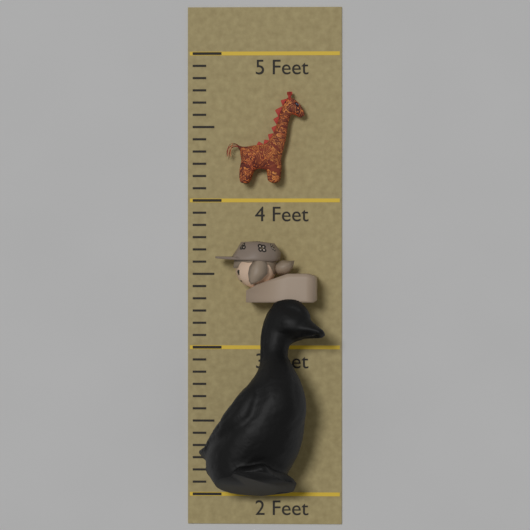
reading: 3.333333 Feet
